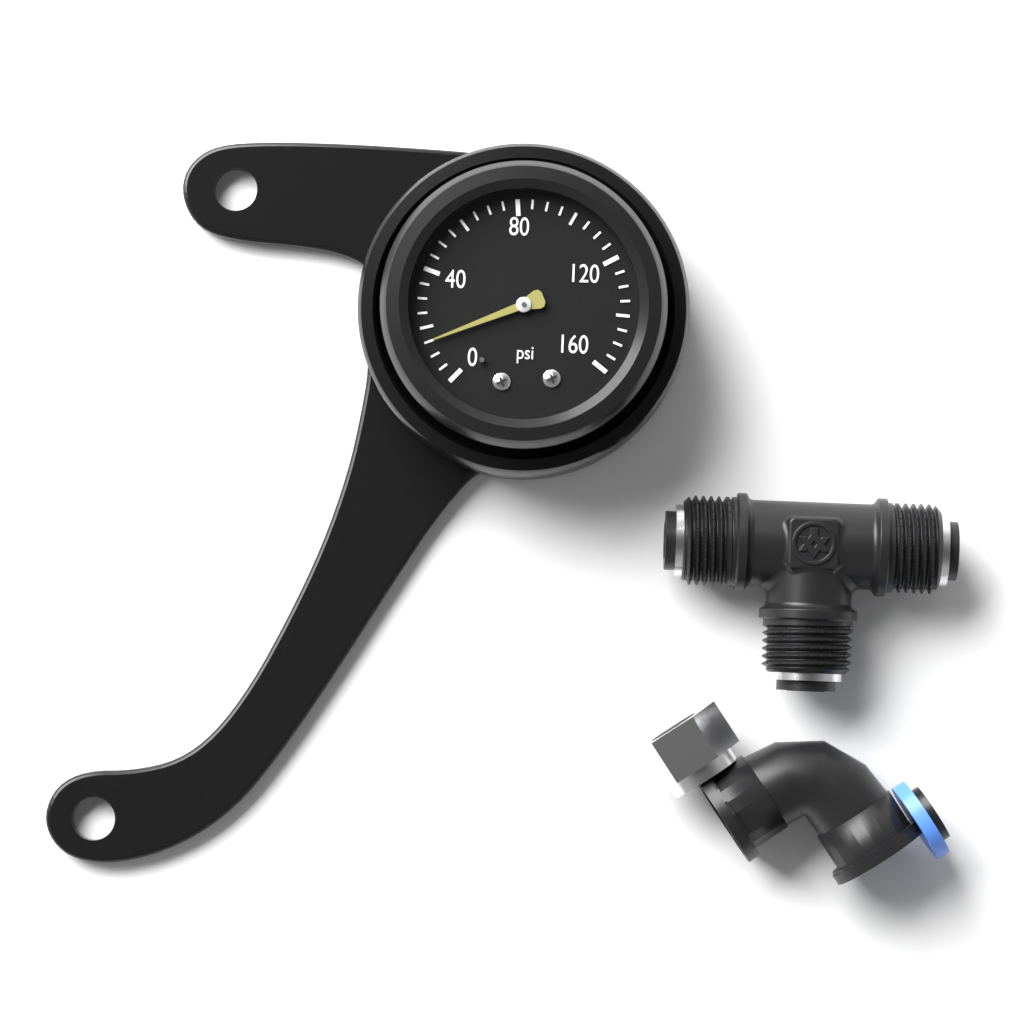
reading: 15 psi
